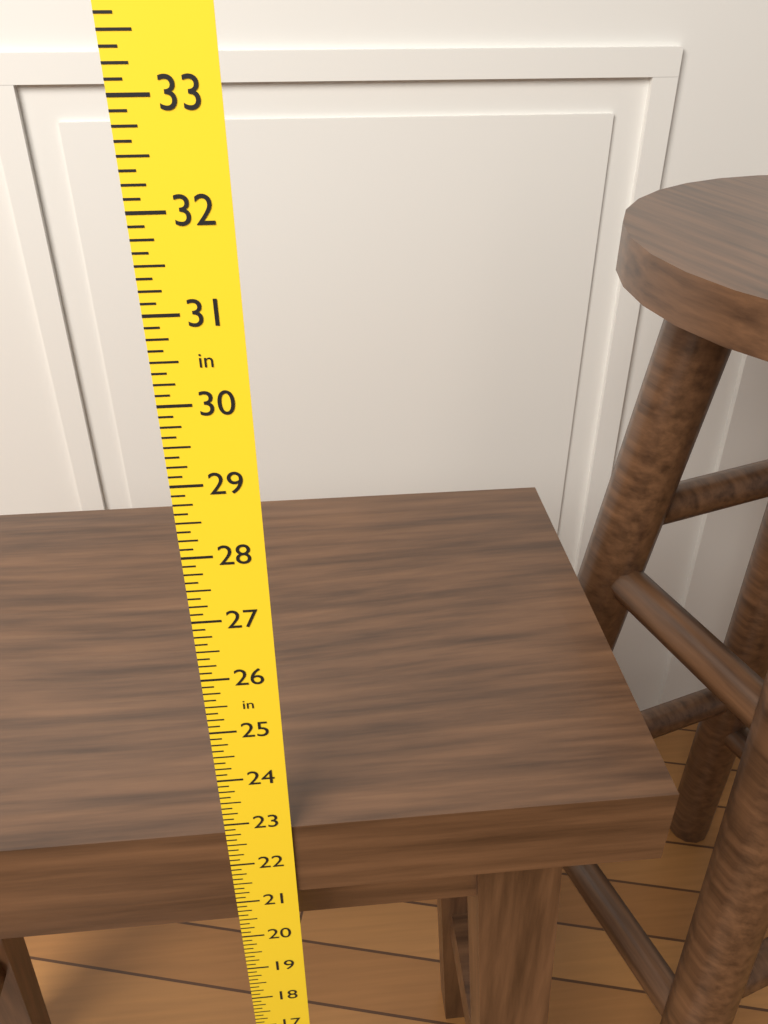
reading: 22.750 in
